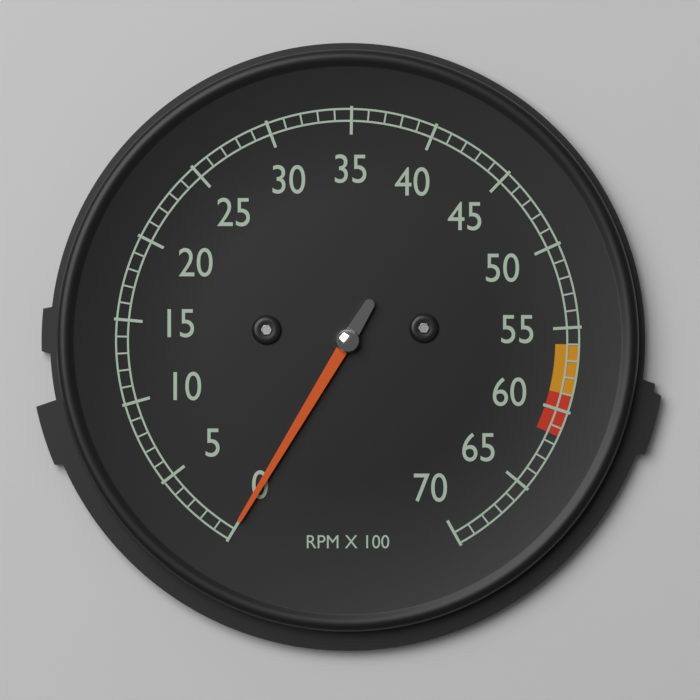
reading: 0 RPM
